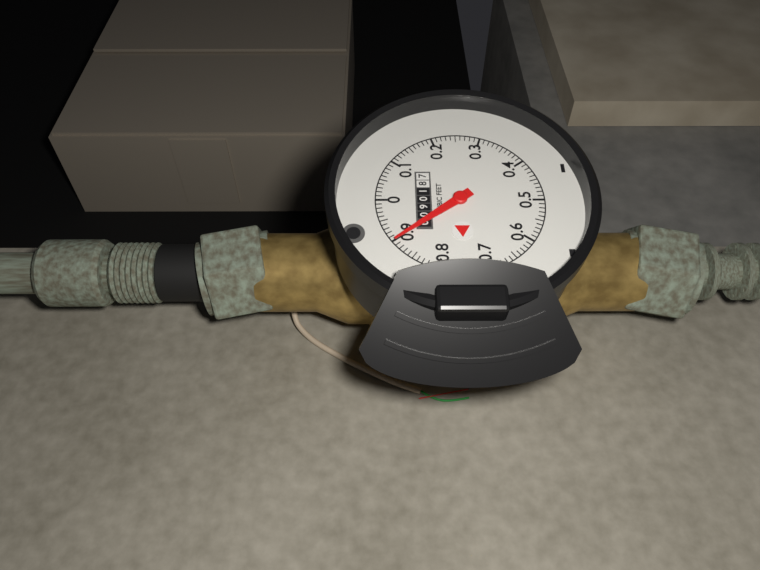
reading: 0.90 cubic feet
